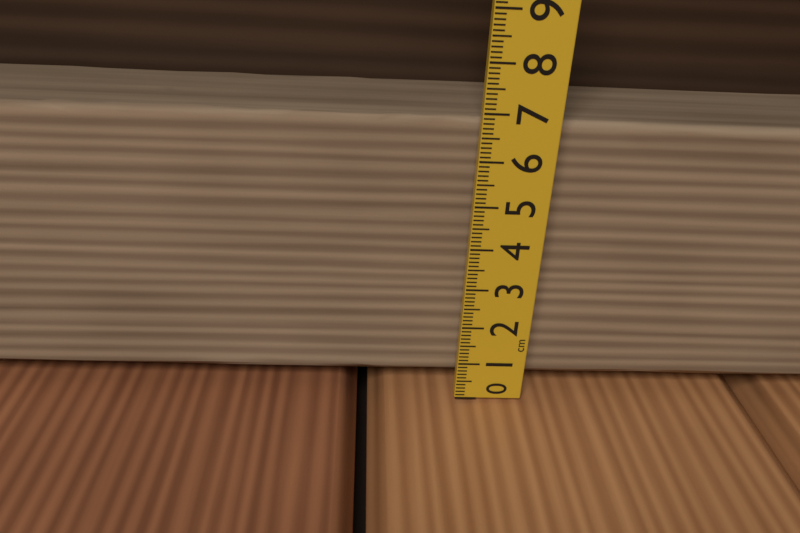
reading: 7.0 cm
